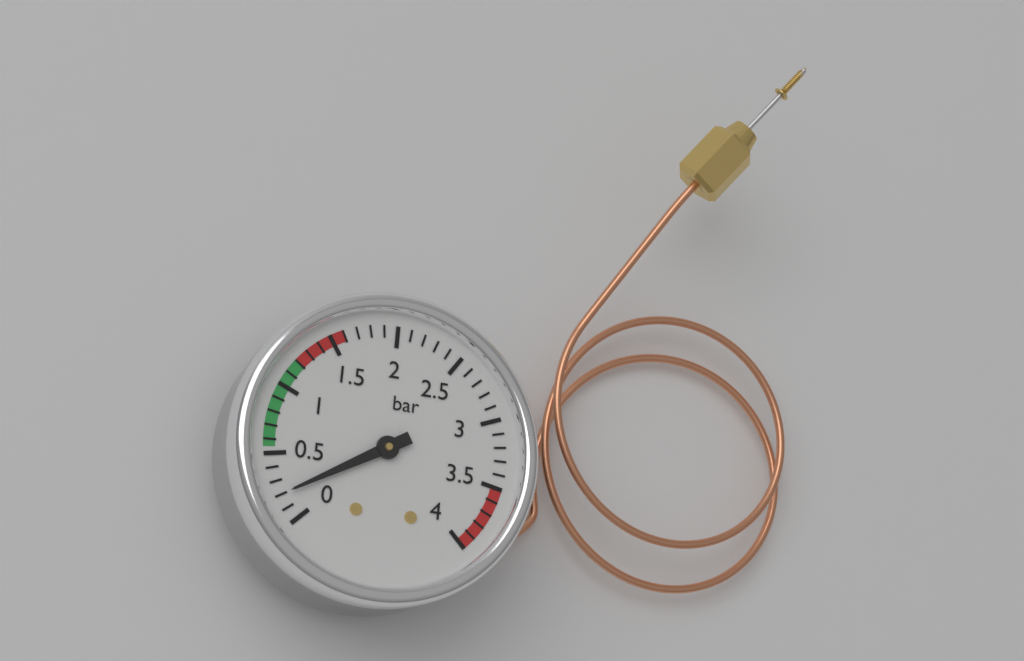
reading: 0.2 bar
